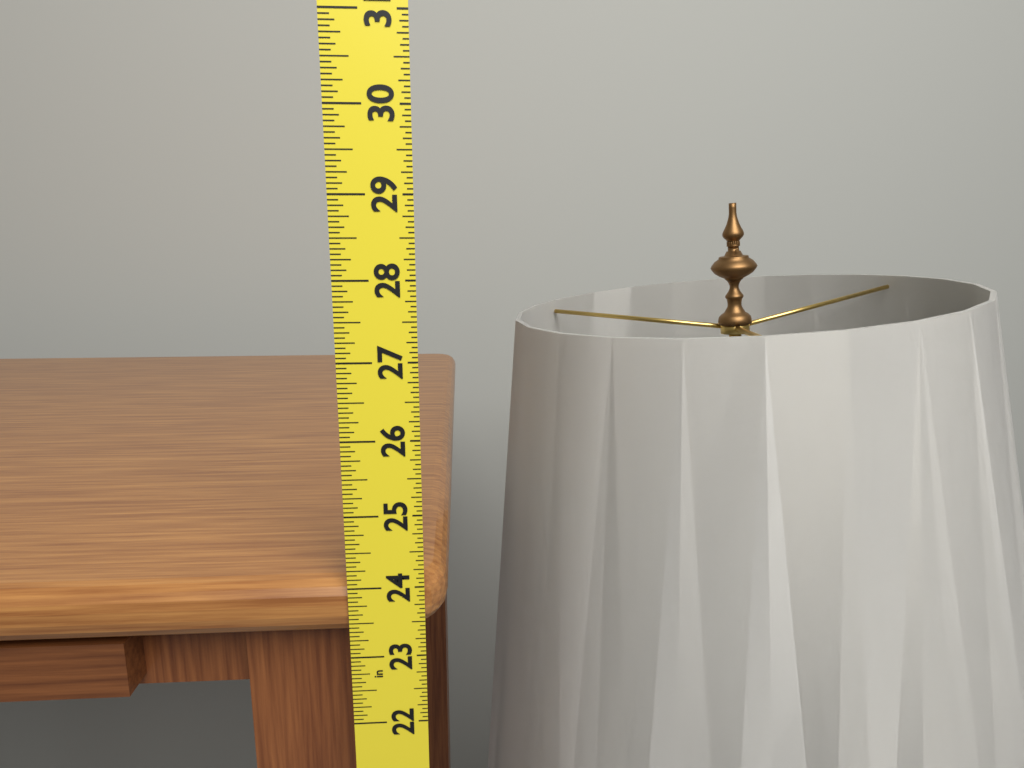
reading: 24.0625 in
